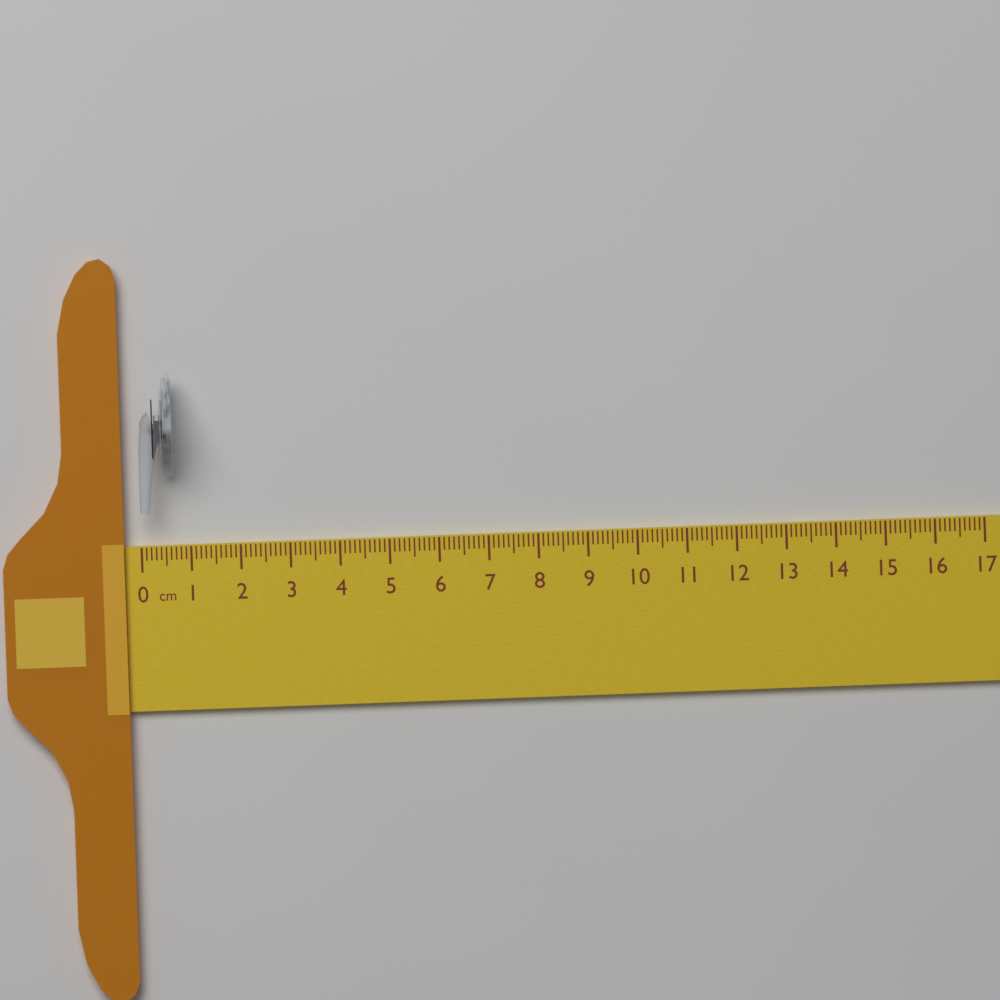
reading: 0.7 cm
